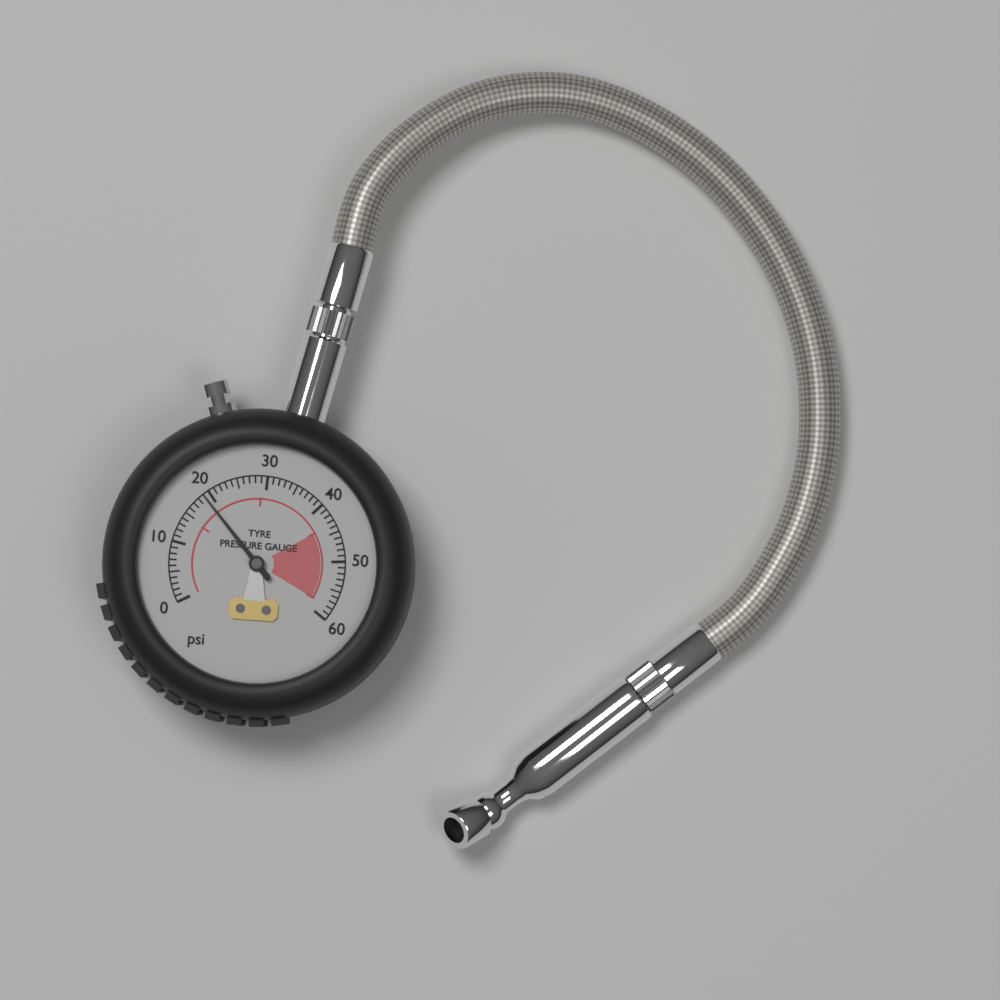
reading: 19 psi
